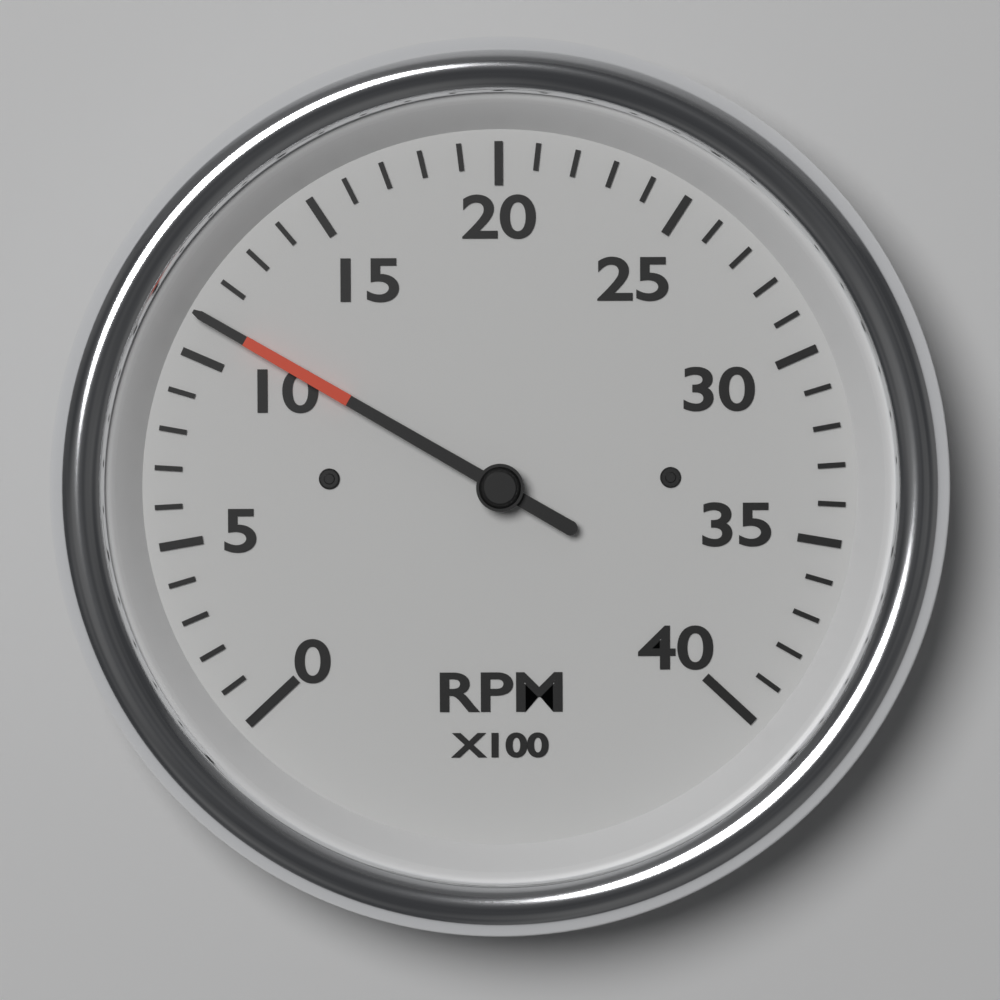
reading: 1100 RPM
